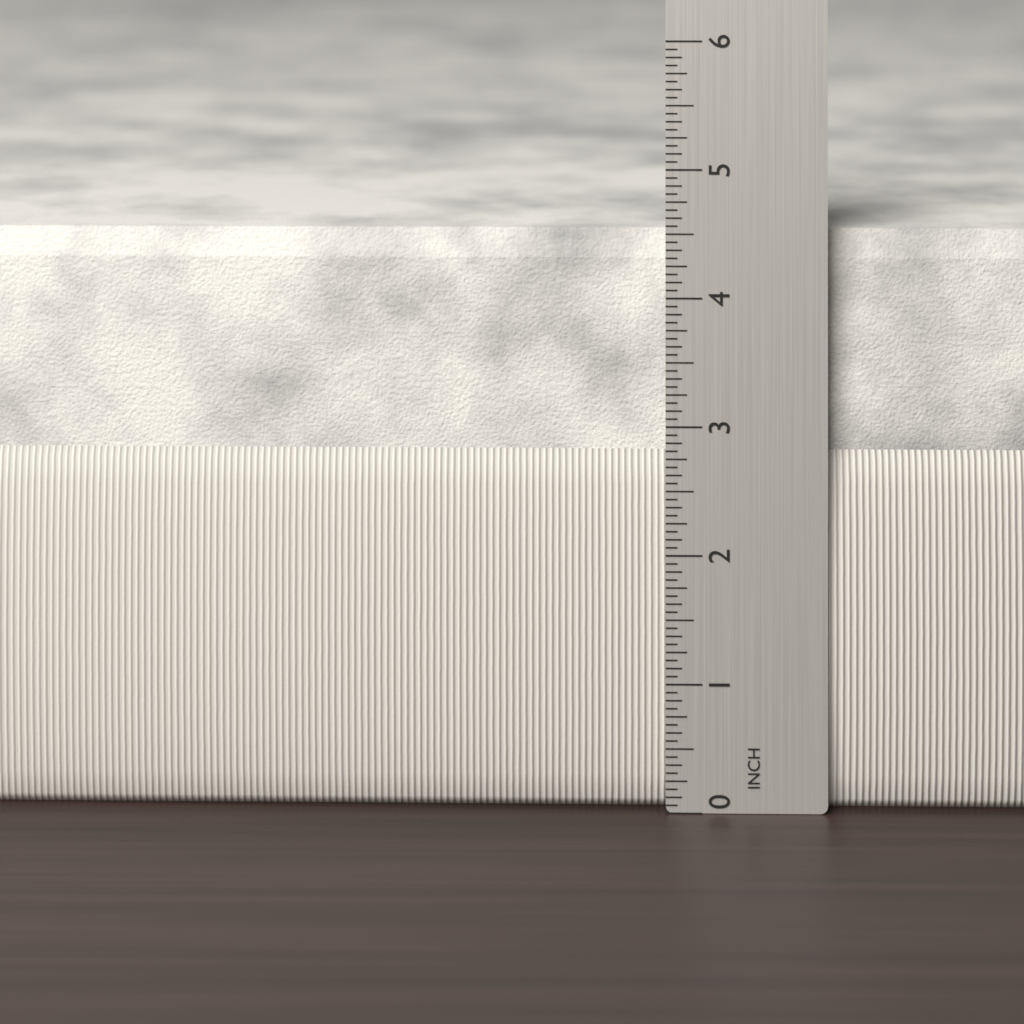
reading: 4.5000 in
